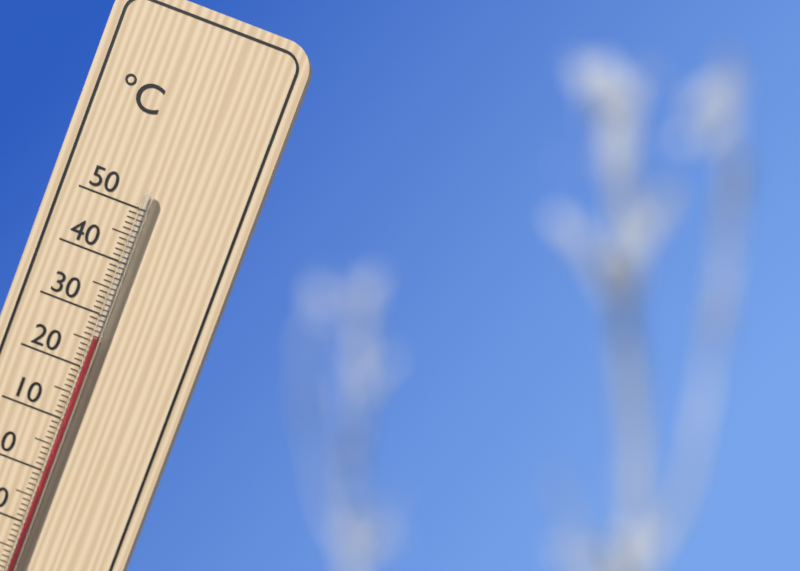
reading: 26 °C
